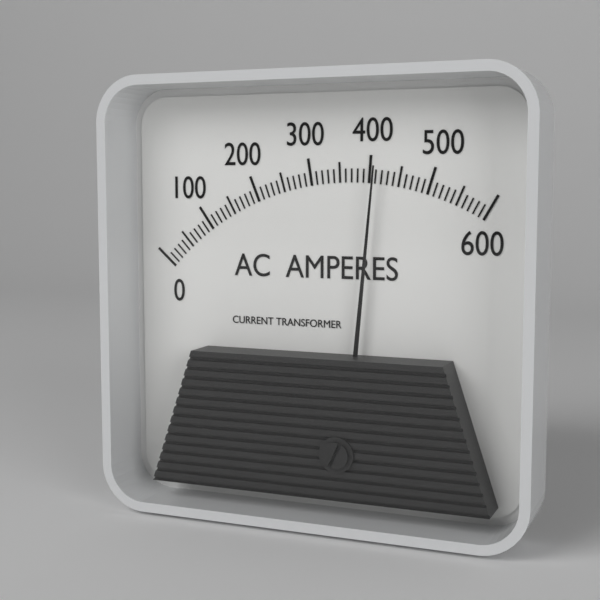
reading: 410 A
